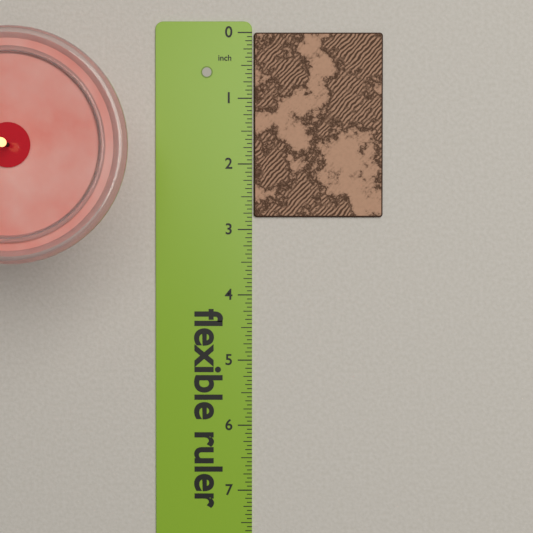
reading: 2.8125 in
